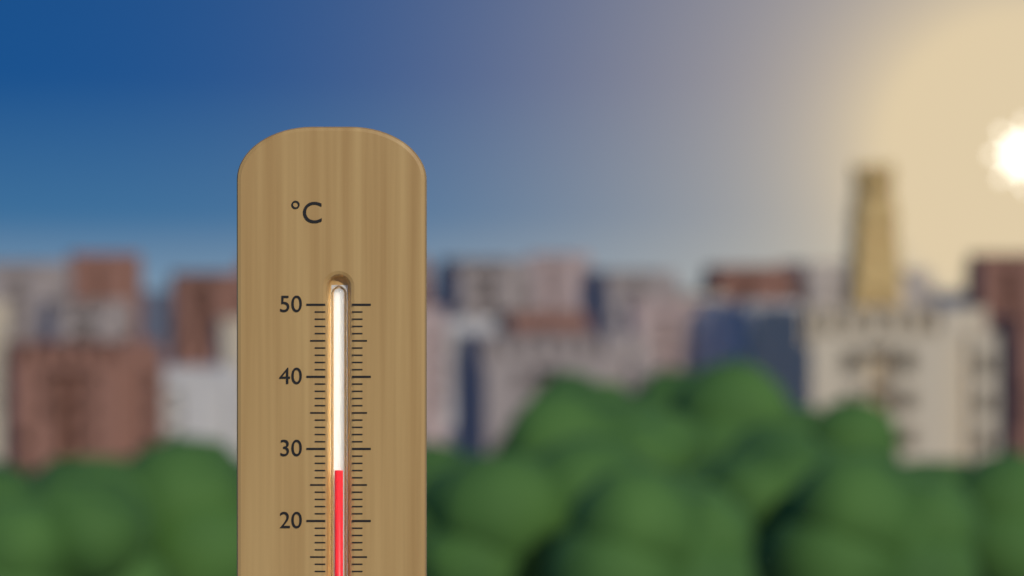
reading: 27 °C
